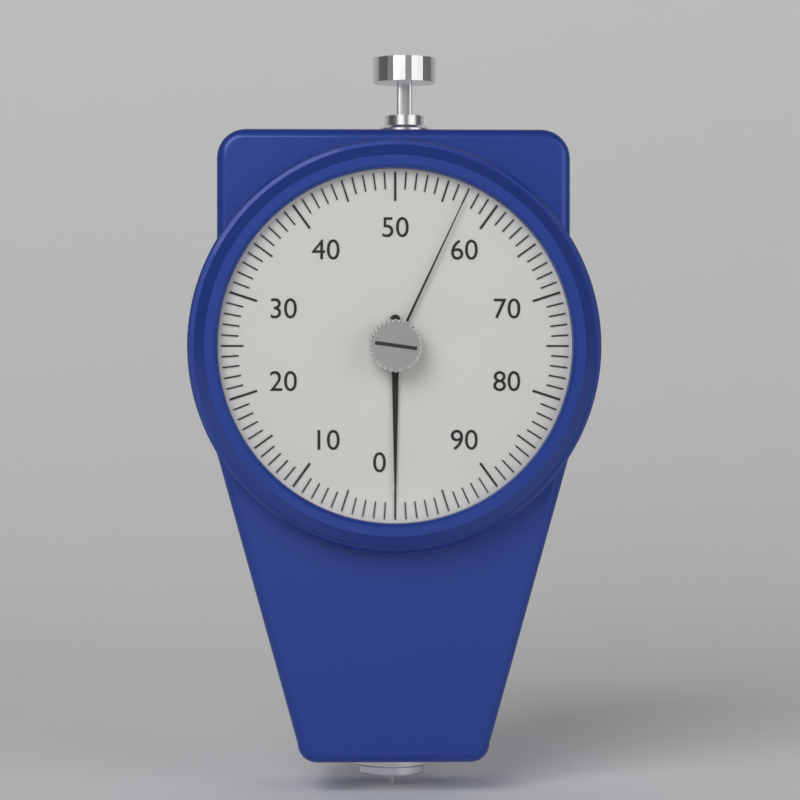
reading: 0 (no unit)
